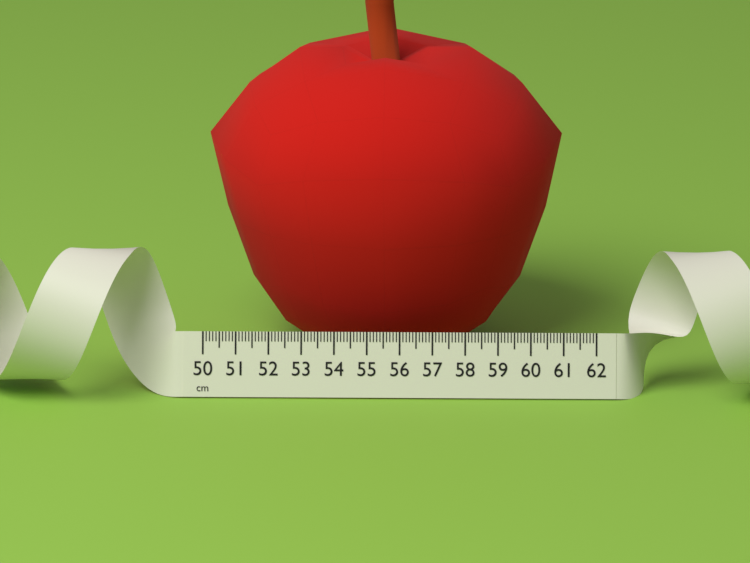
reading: 61.0 cm
